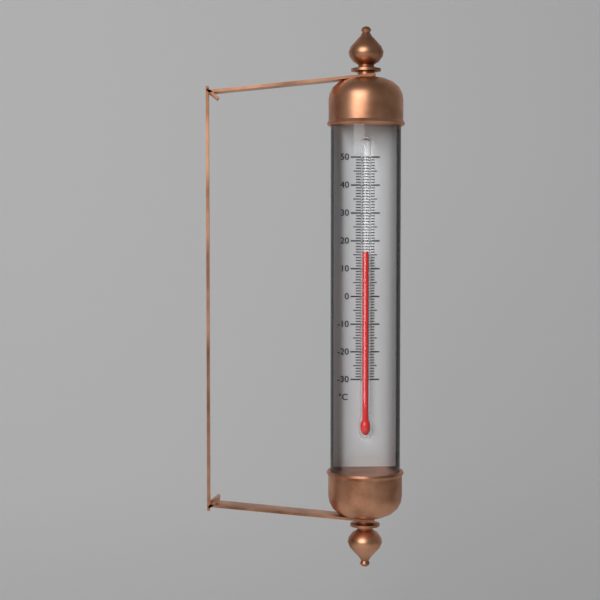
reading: 16 °C
